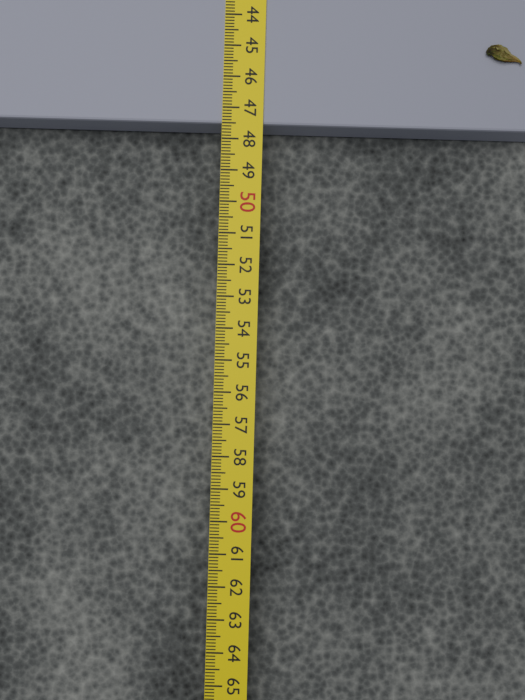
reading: 47.5 cm
